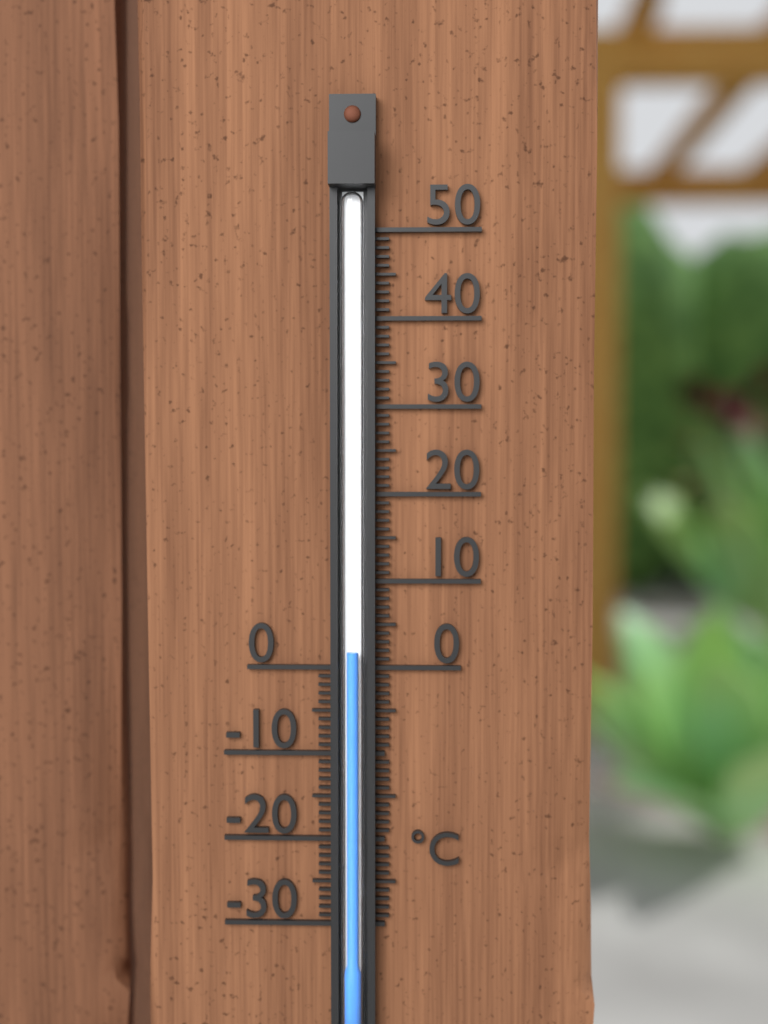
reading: 2 °C
